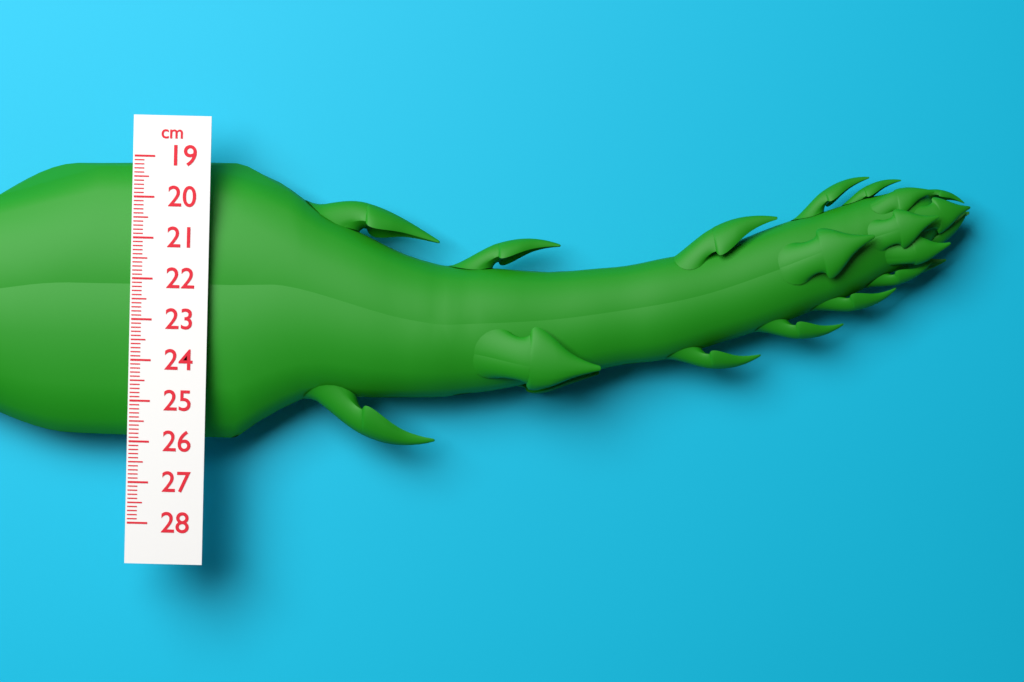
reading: 26.0 cm
